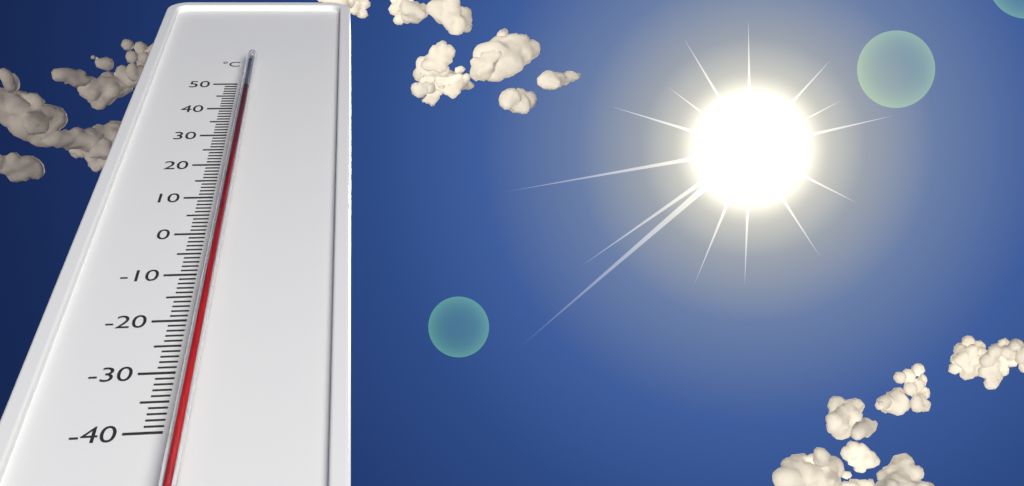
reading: 45 °C
